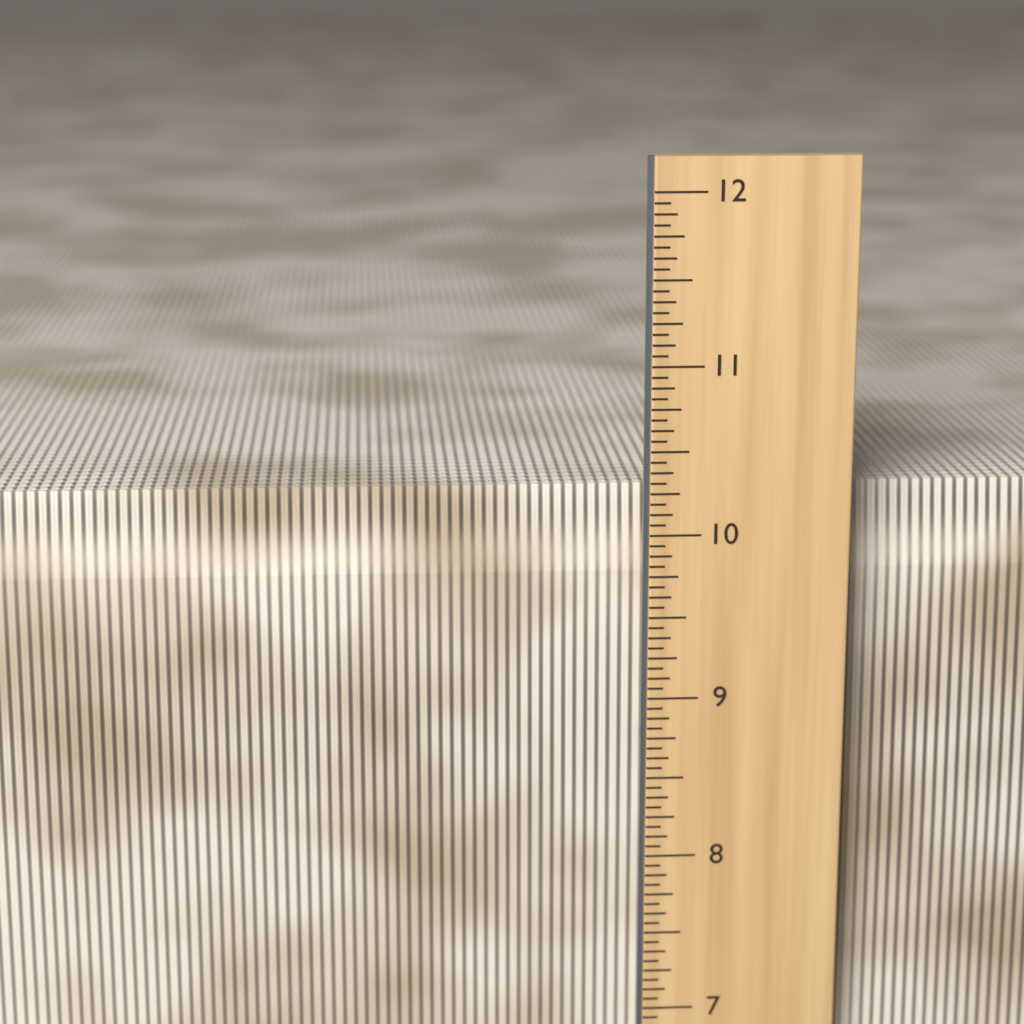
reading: 10.2500 in
